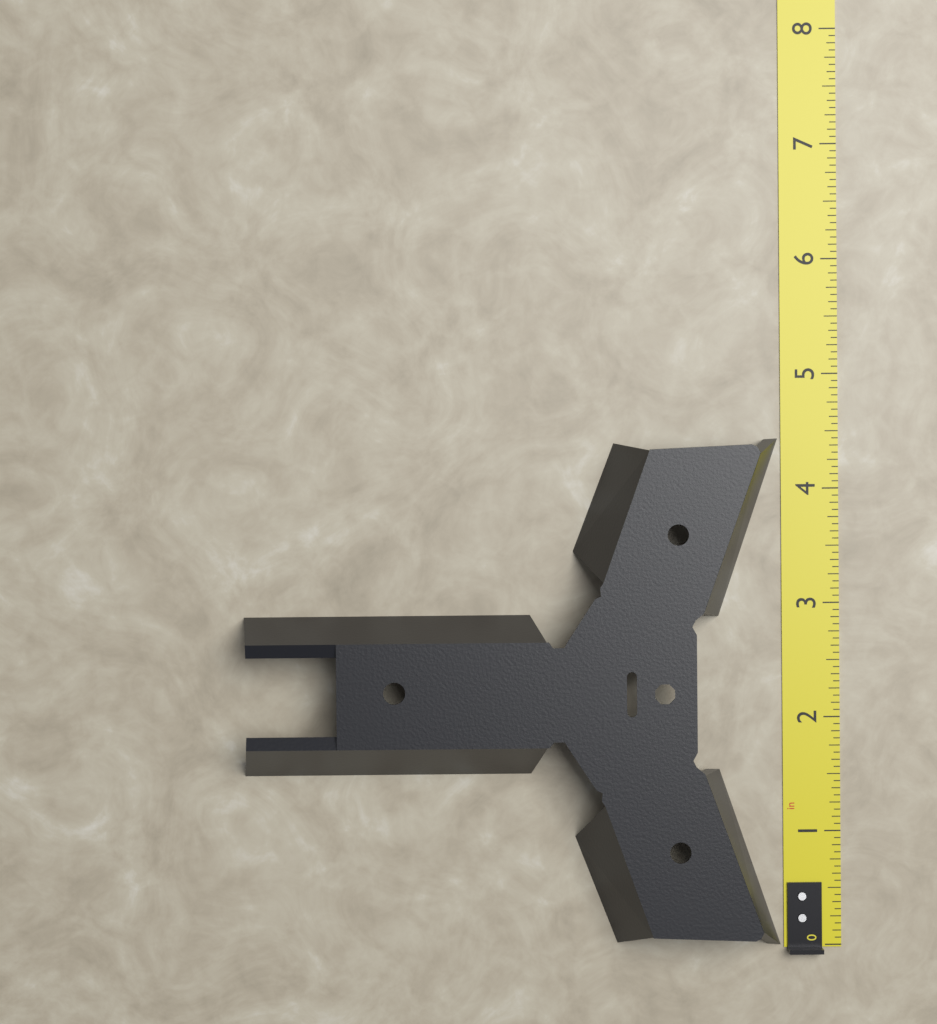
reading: 4.4375 in
